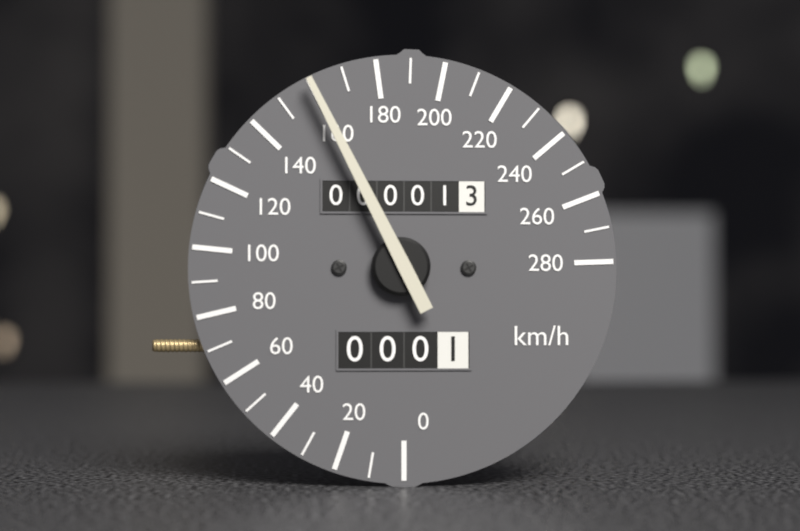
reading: 160 km/h
